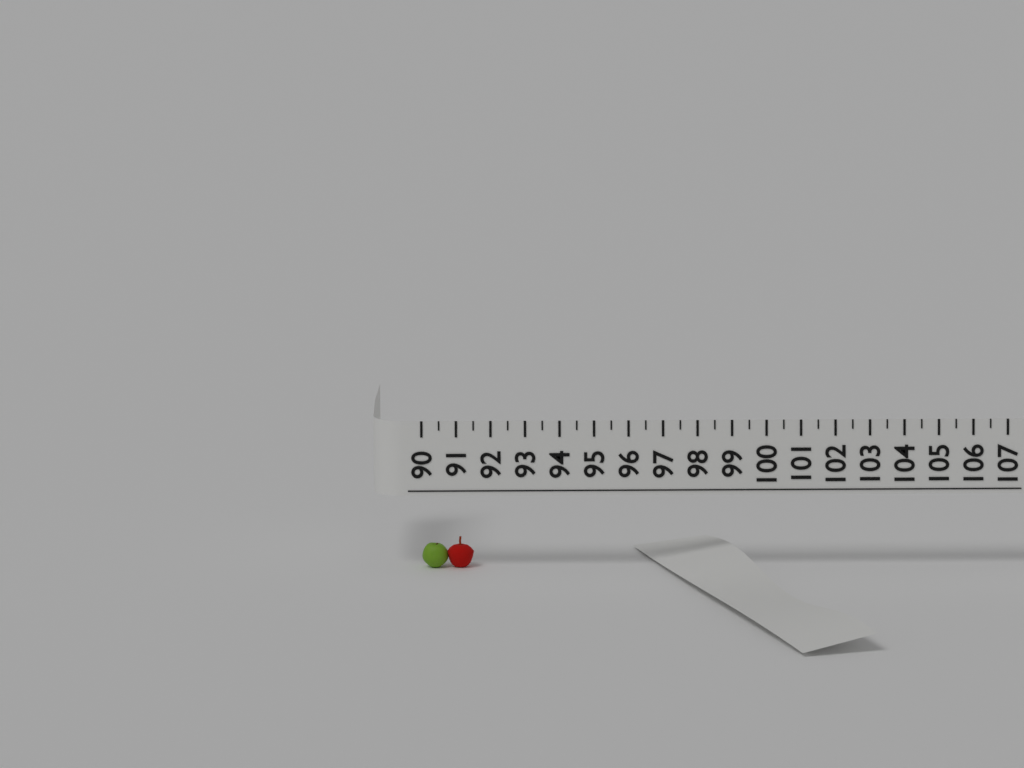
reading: 91.5 (no unit)
